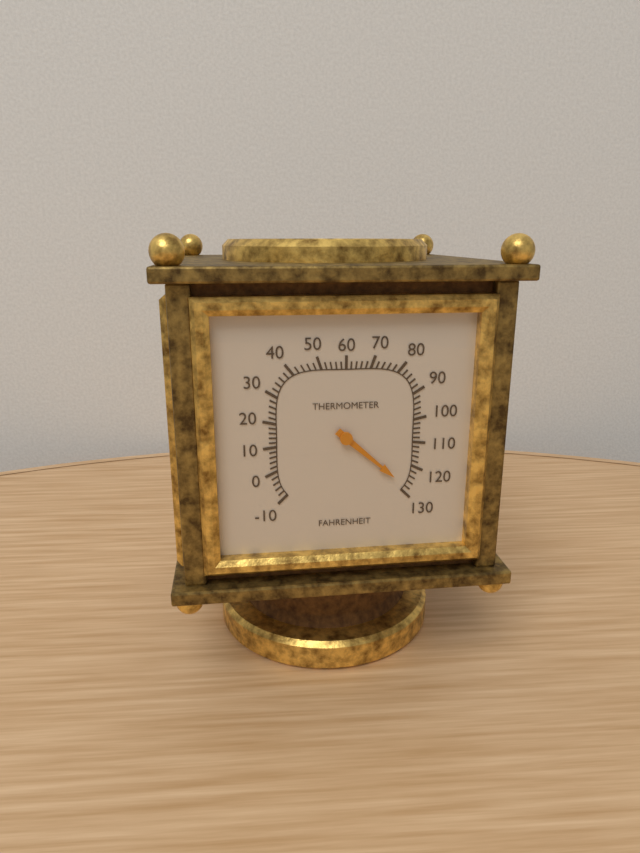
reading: 128 °F
